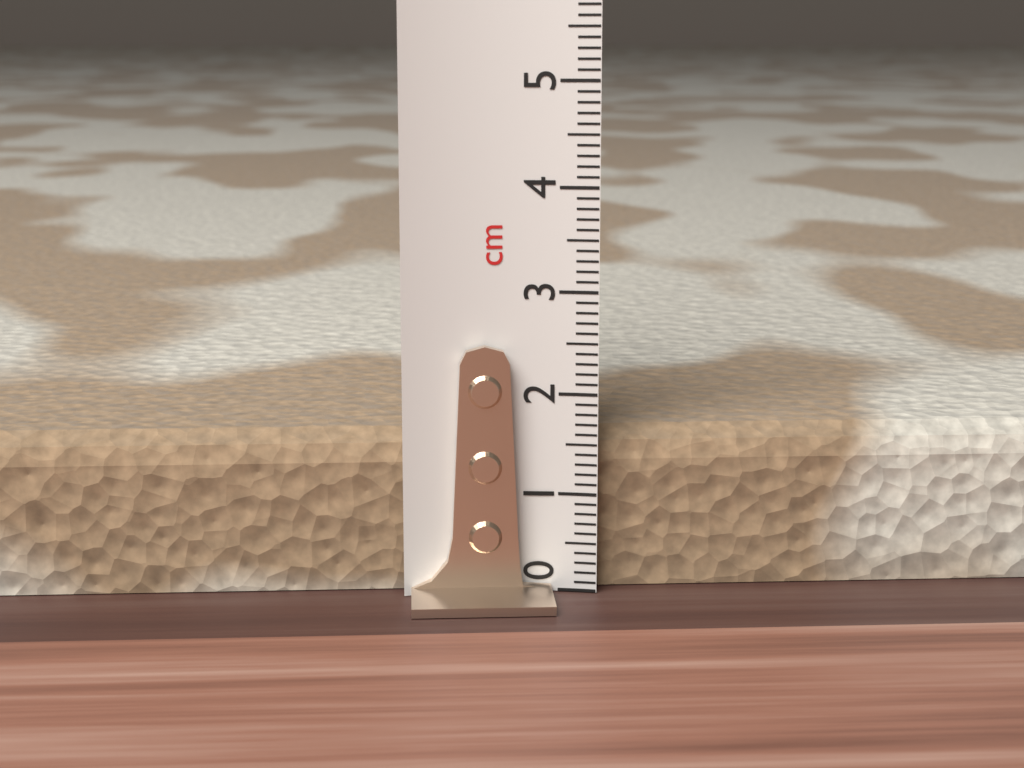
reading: 1.6 cm
